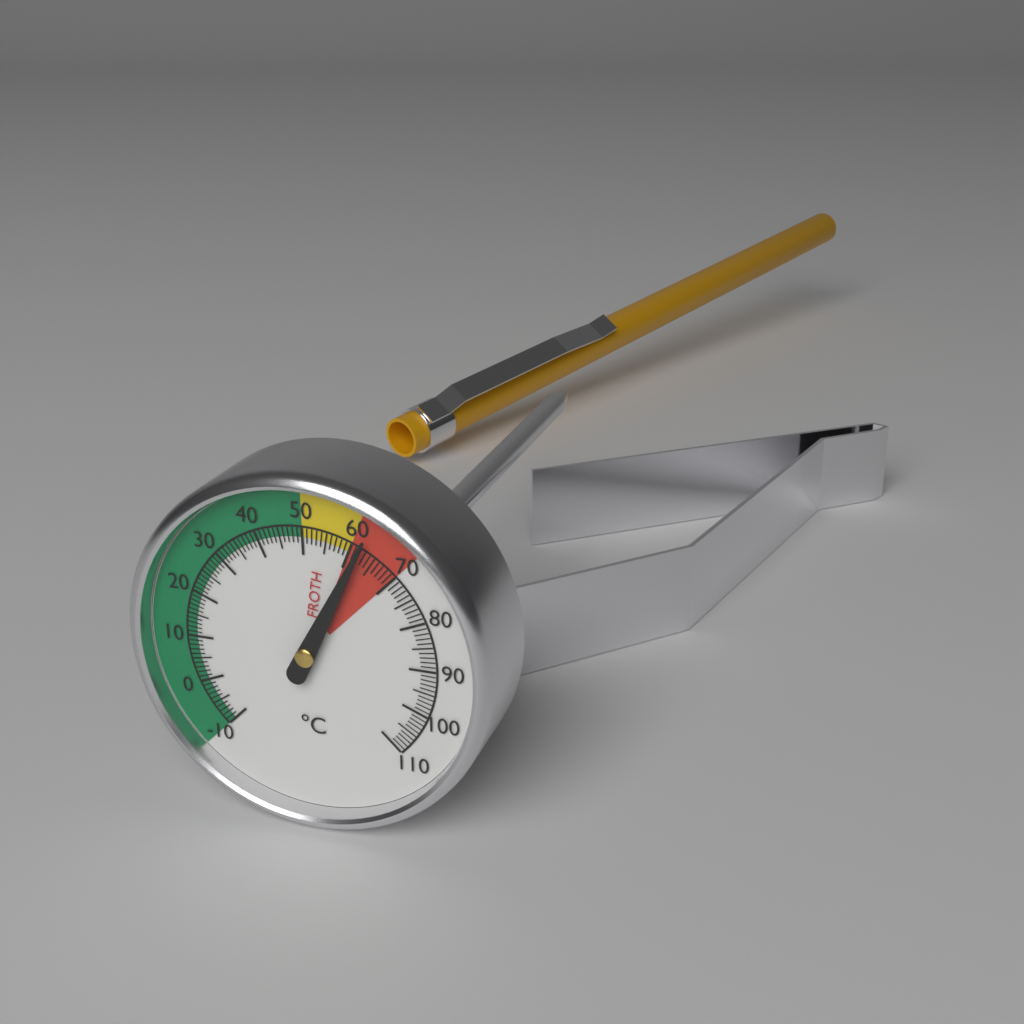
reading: 62 °C
